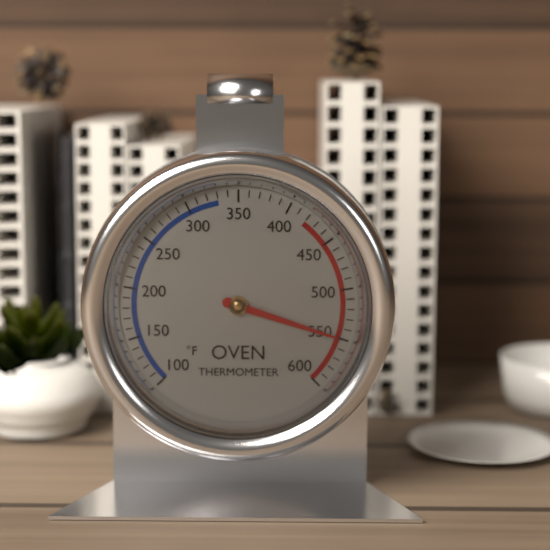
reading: 550 °F
